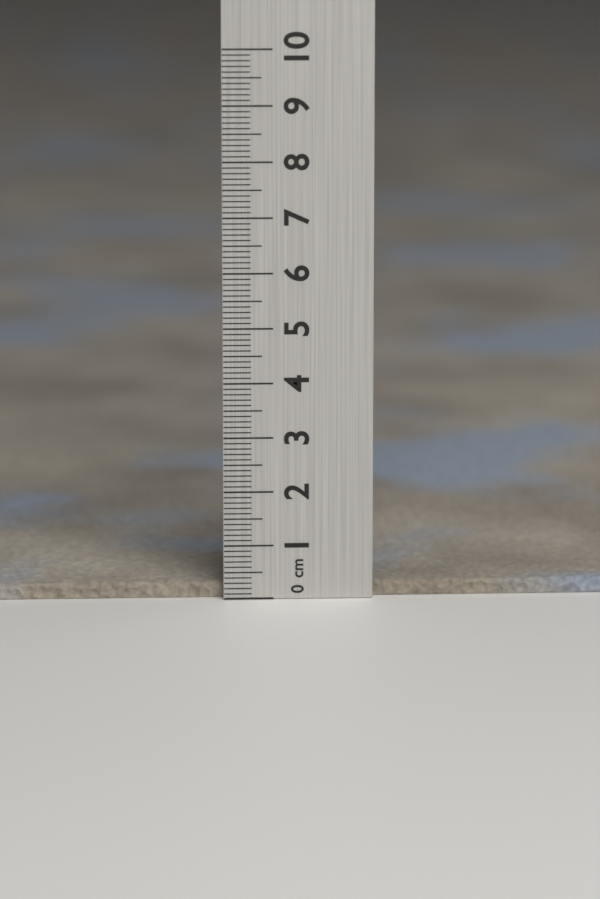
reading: 0.3 cm
